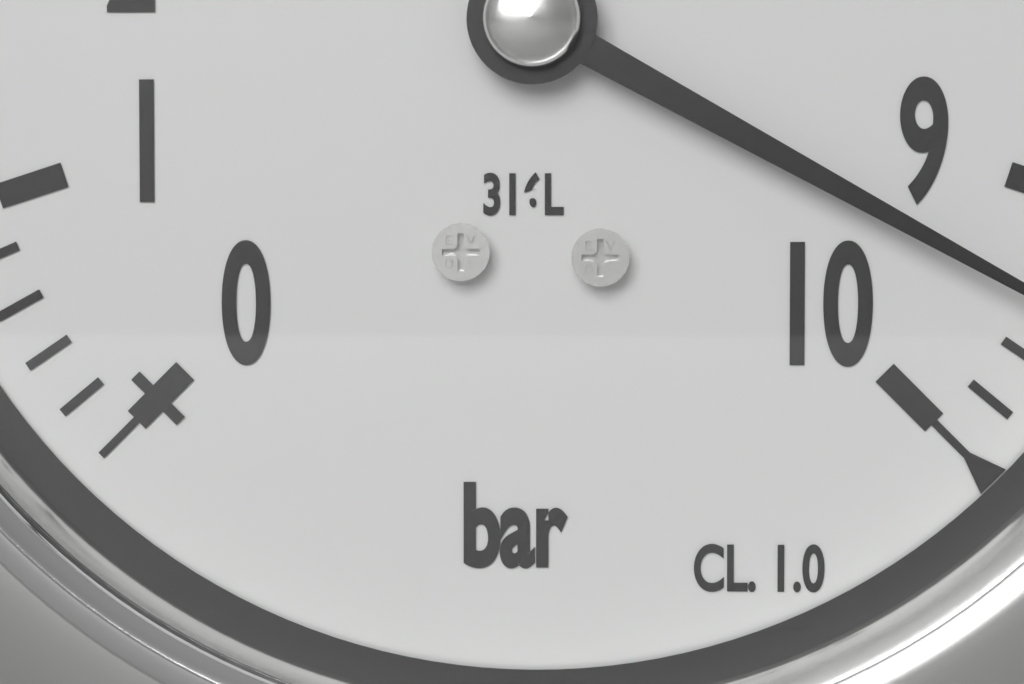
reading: 9.4 bar
